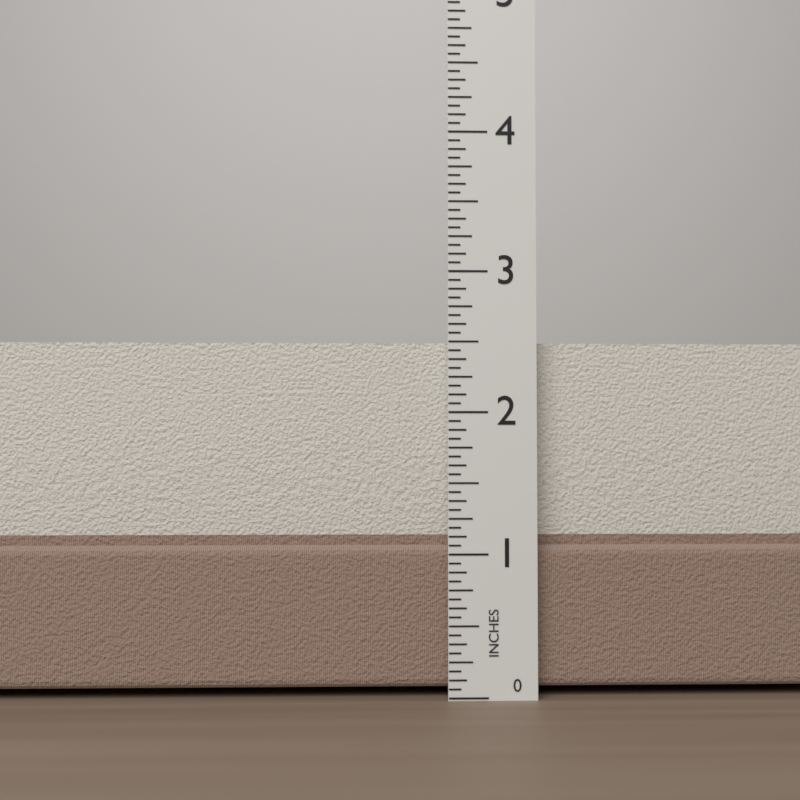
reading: 2.5000 in
